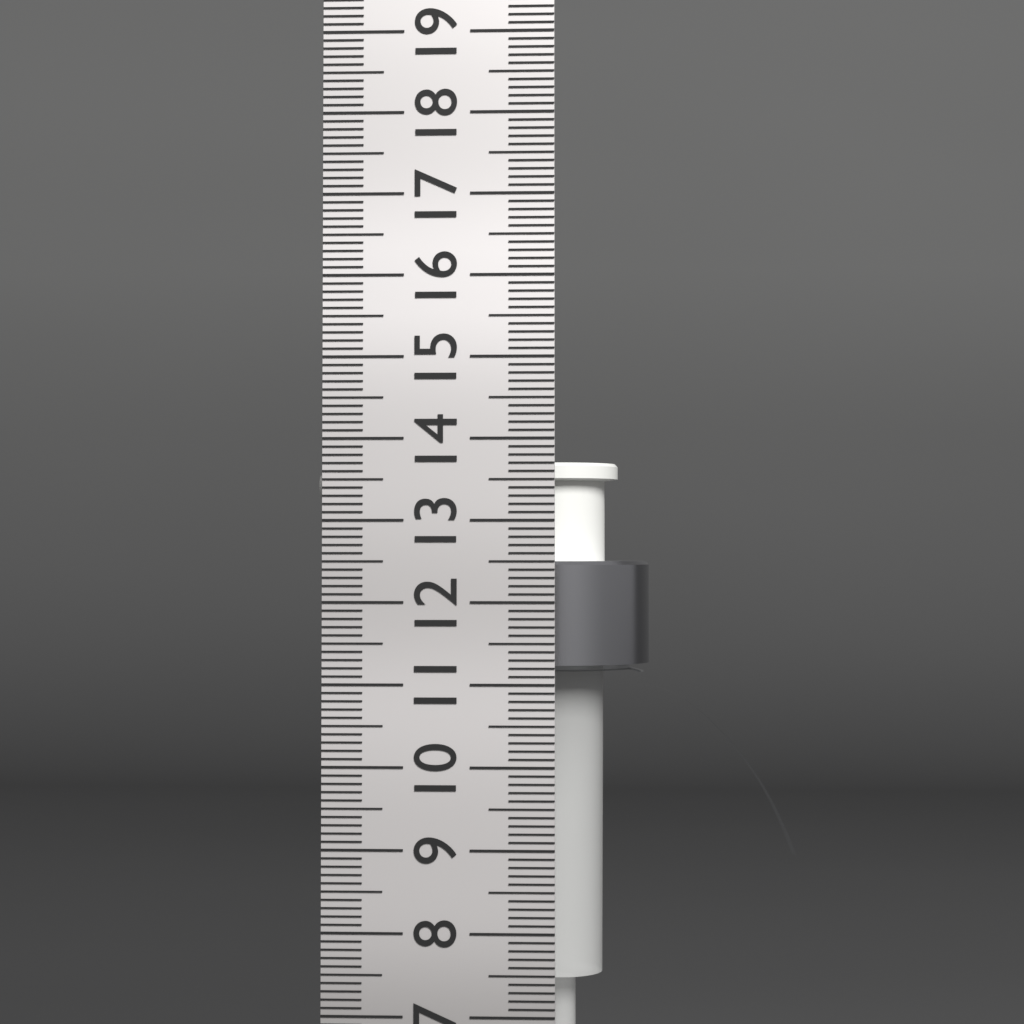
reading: 13.8 cm
